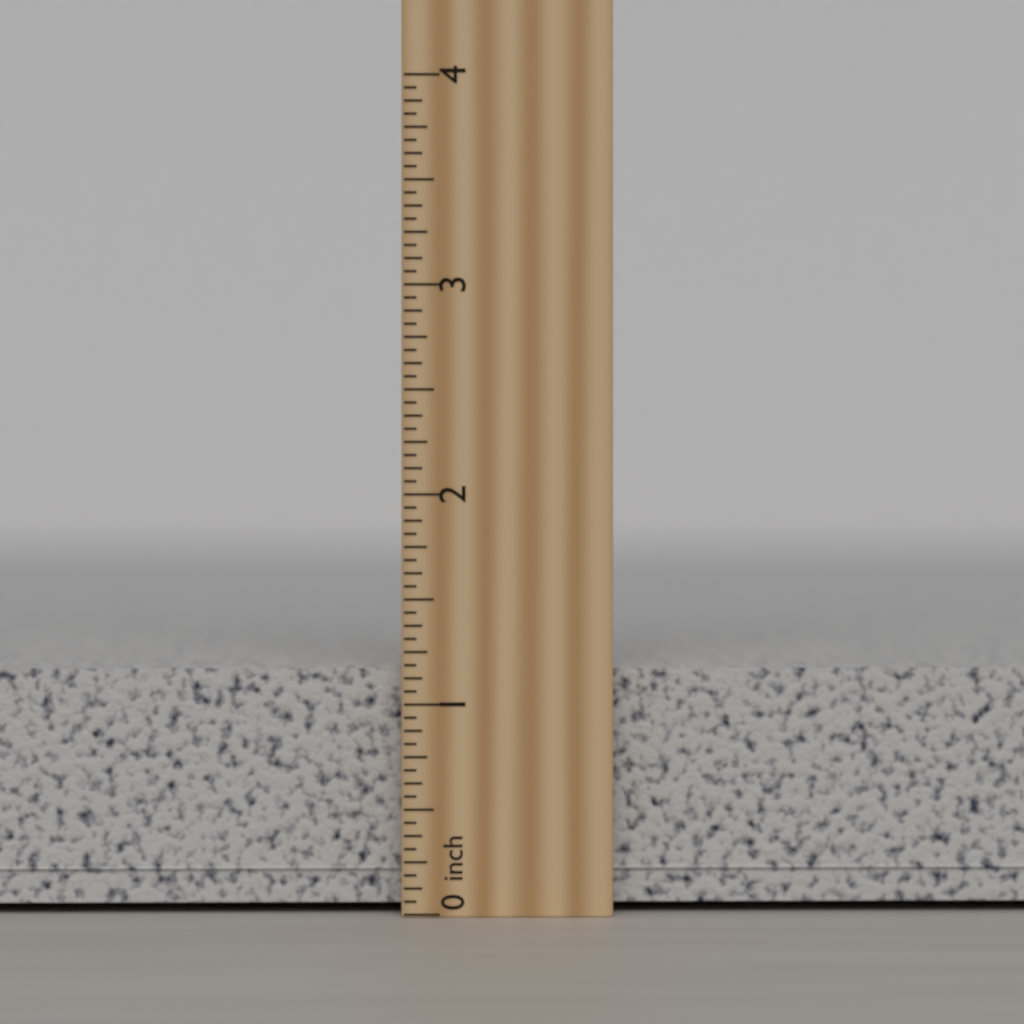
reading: 1.2500 inch
